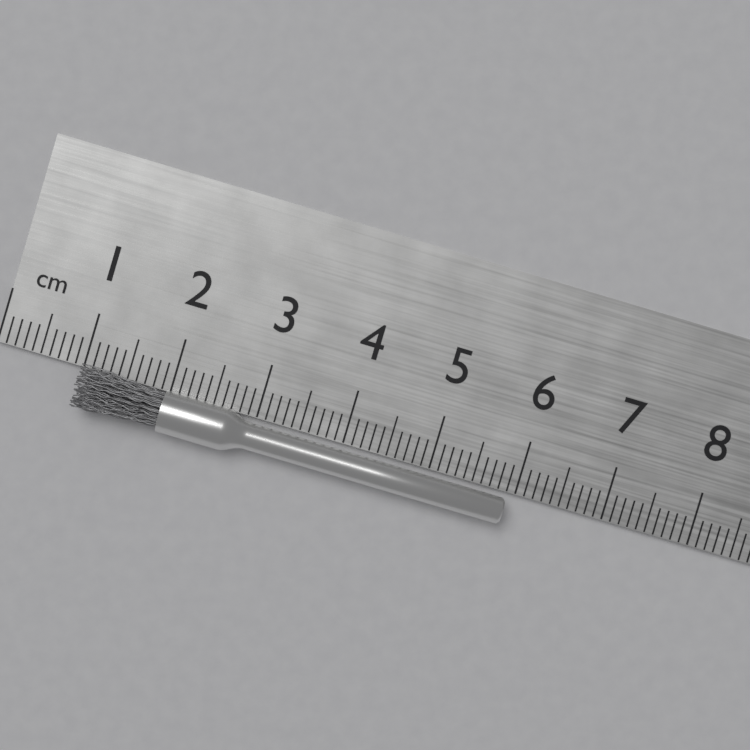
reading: 5.9 cm
